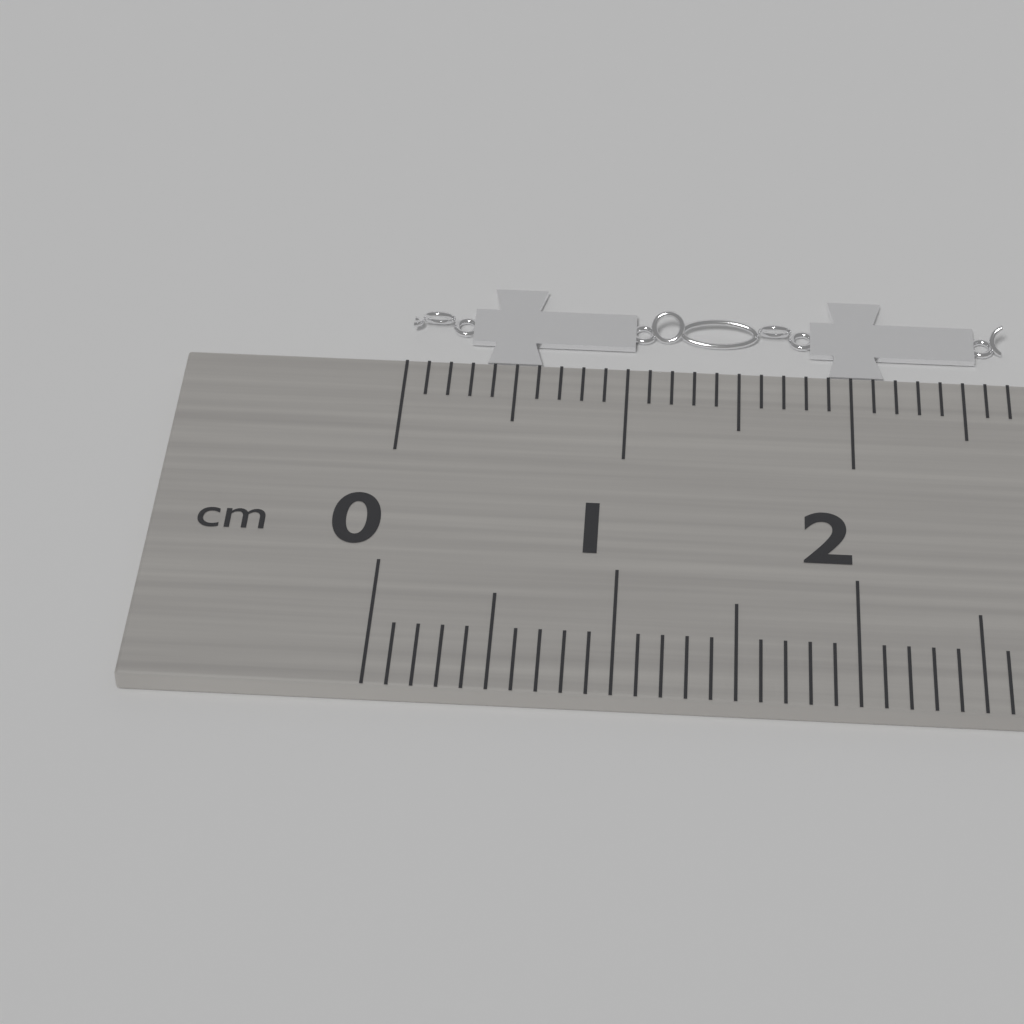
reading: 2.7 cm
